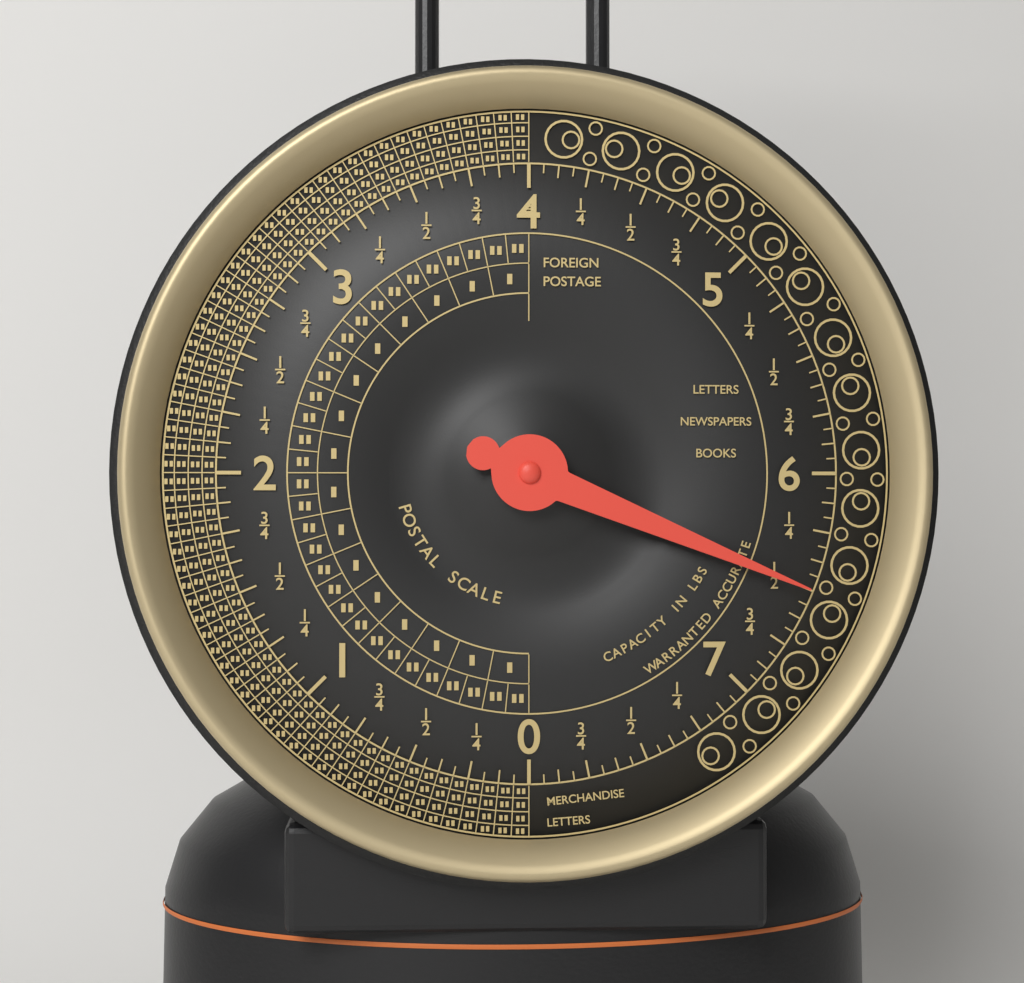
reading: 6.5000 lbs
